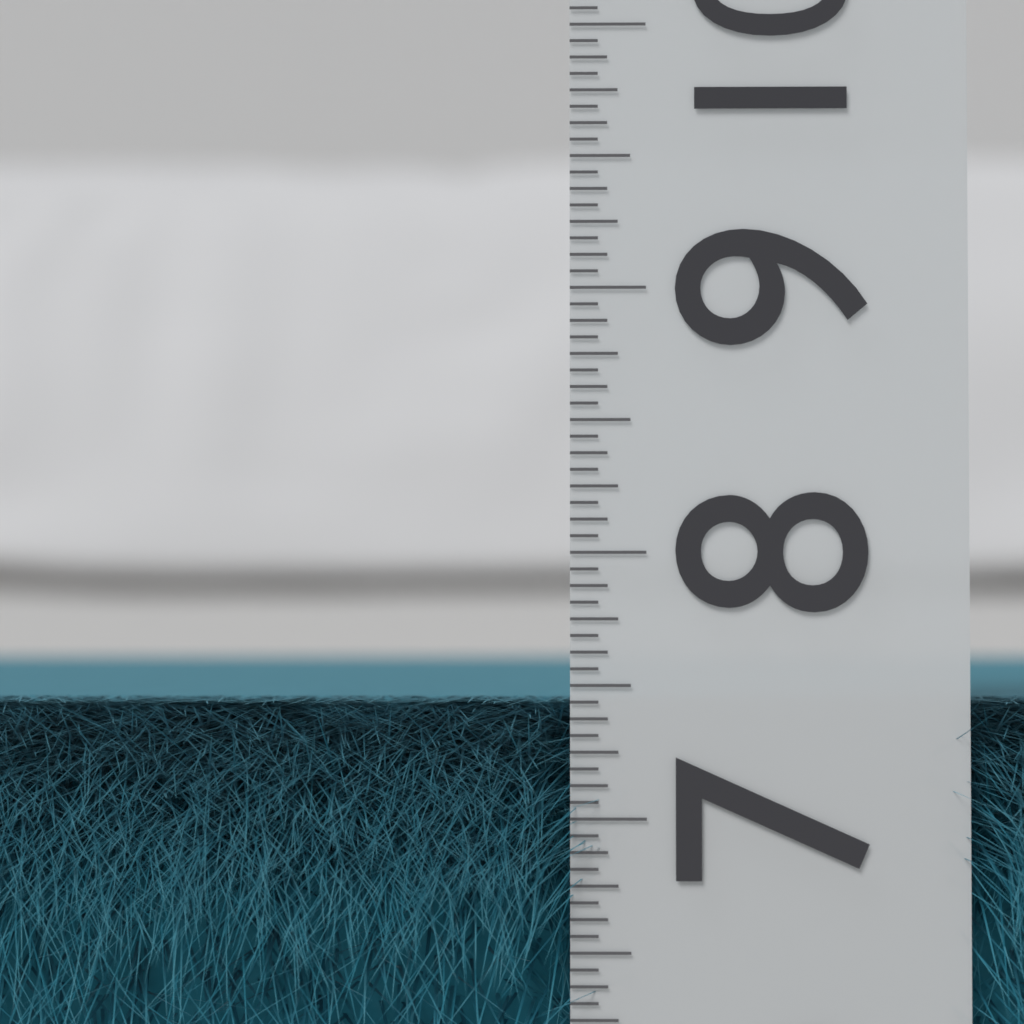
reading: 7.4375 (no unit)
